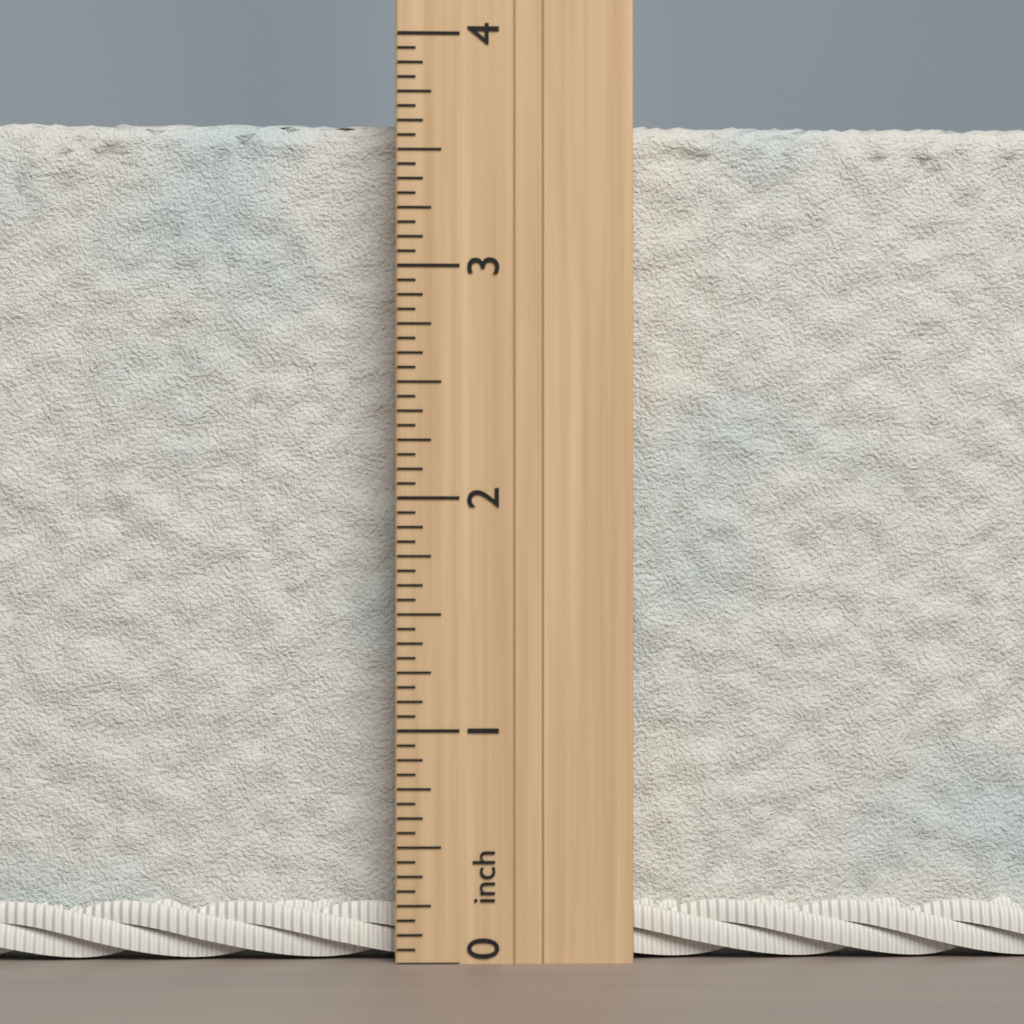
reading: 3.6875 inch
